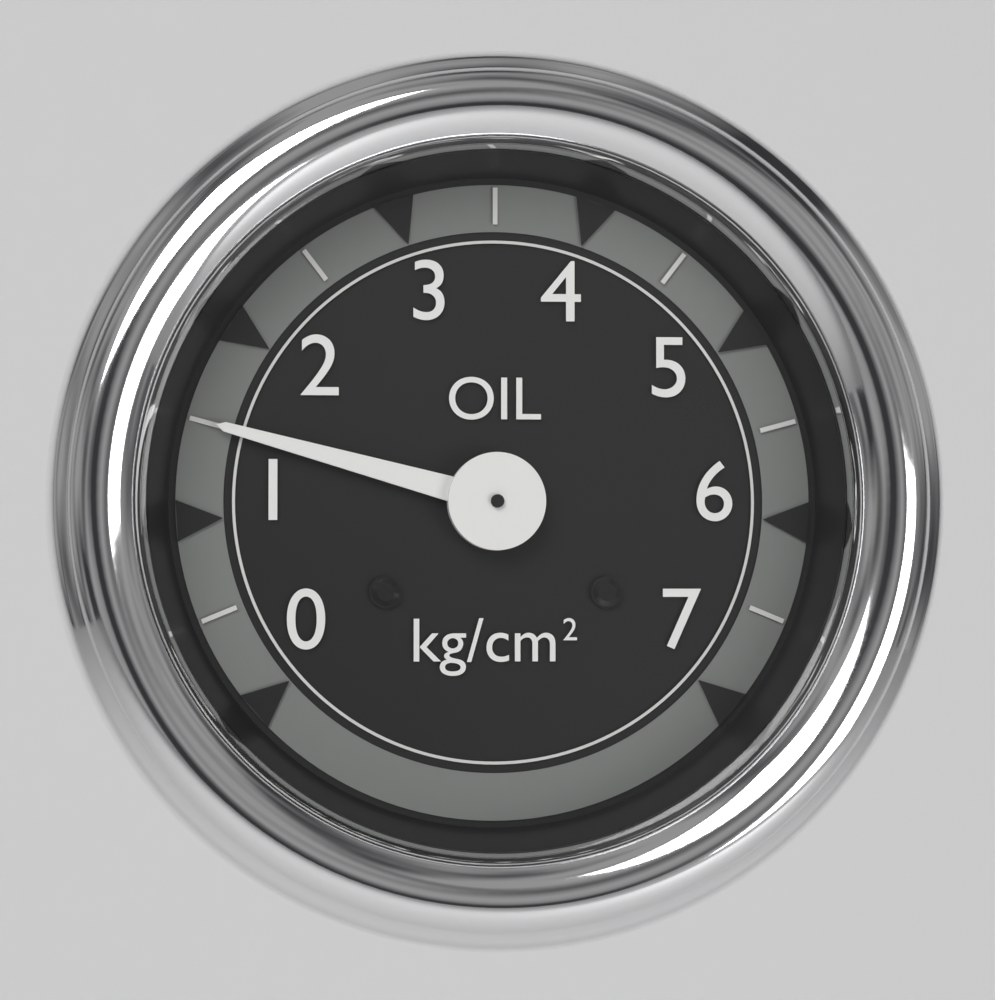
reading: 1.5 kg/cm²
